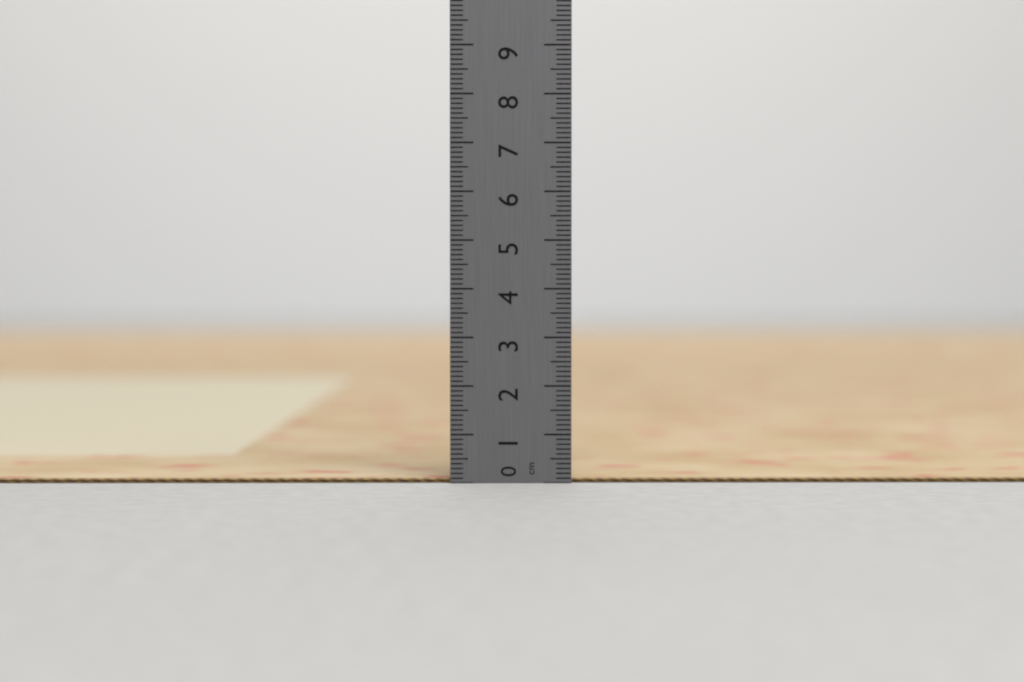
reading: 0.1 cm
